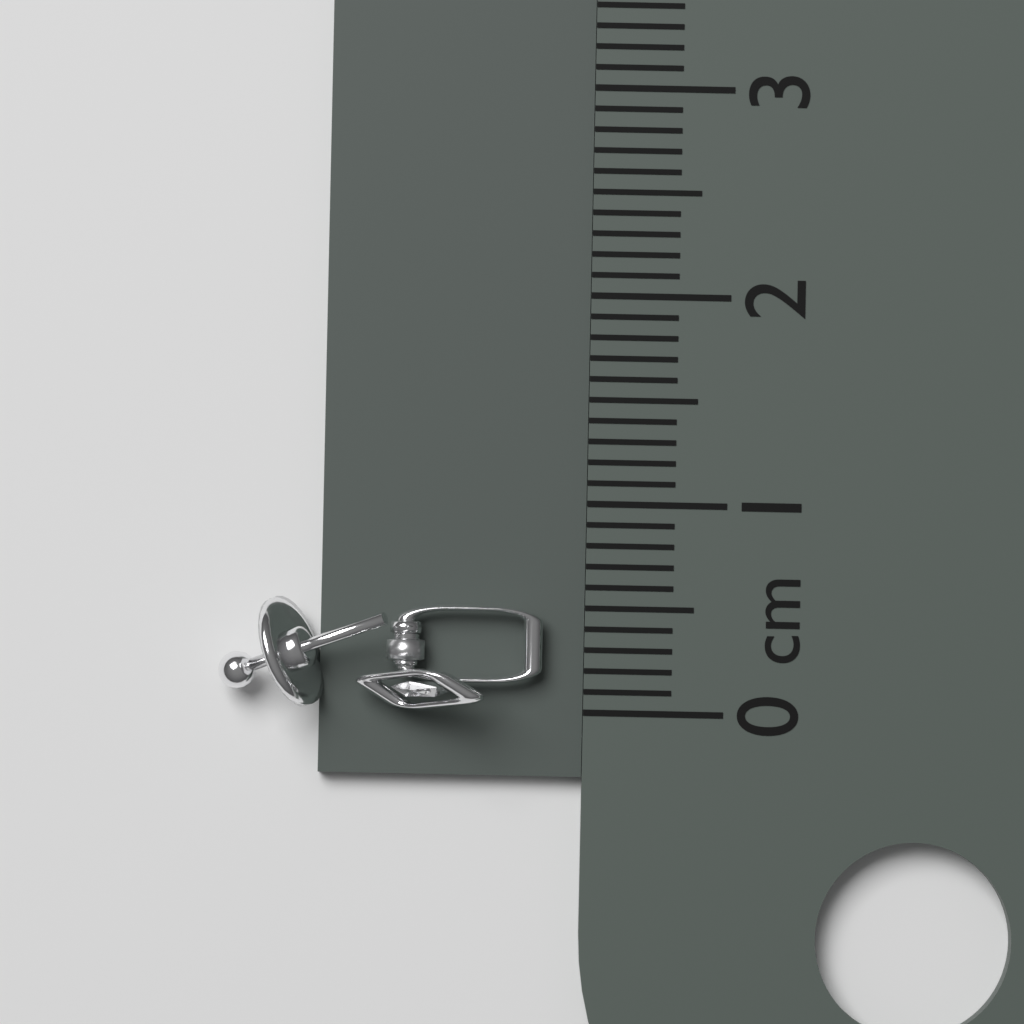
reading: 0.5 cm
